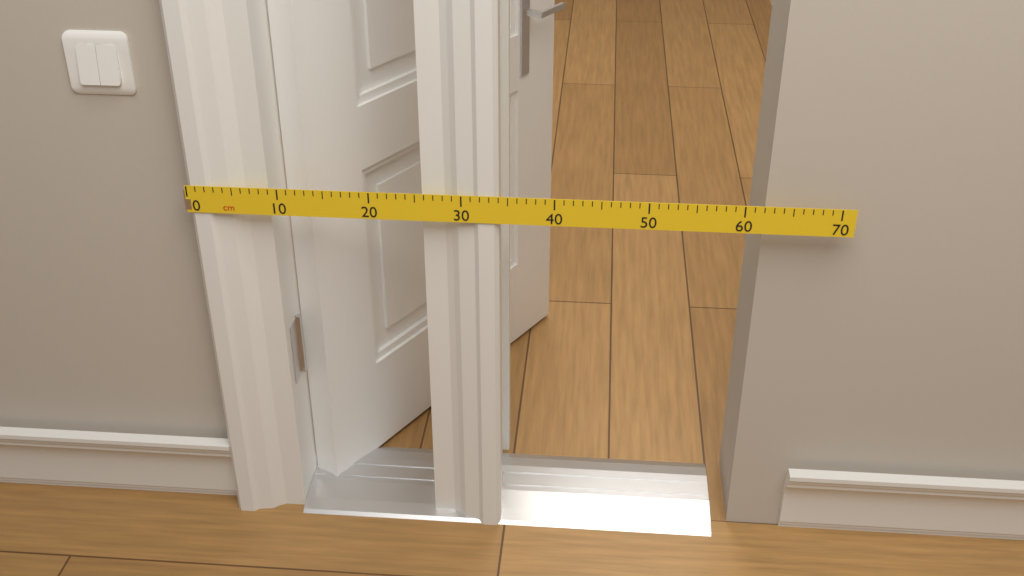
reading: 34 cm
